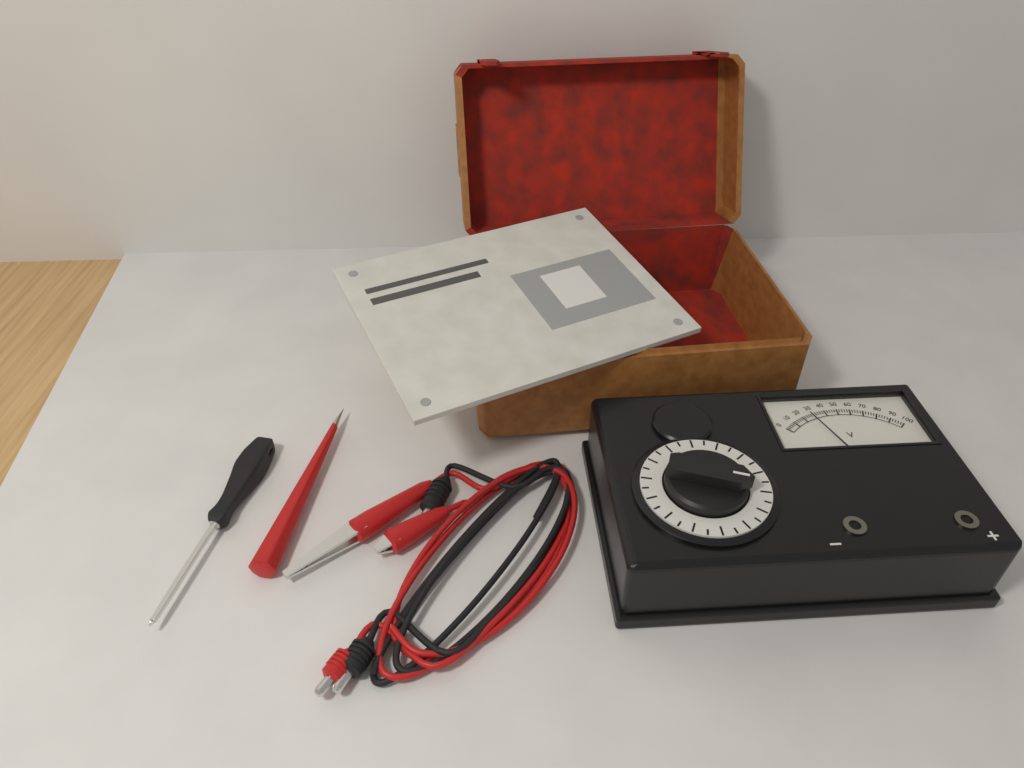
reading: 28 V
